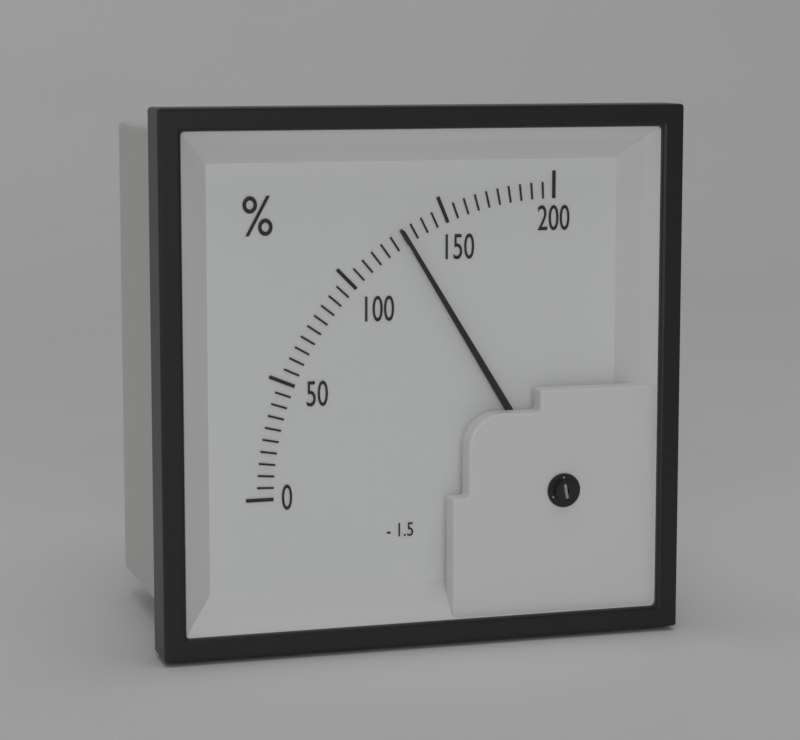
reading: 130 %
